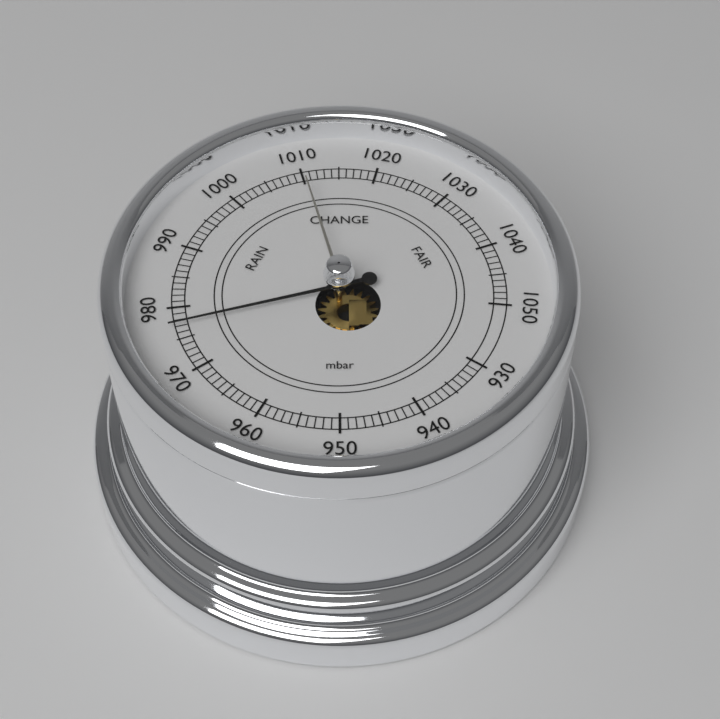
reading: 977 mbar
